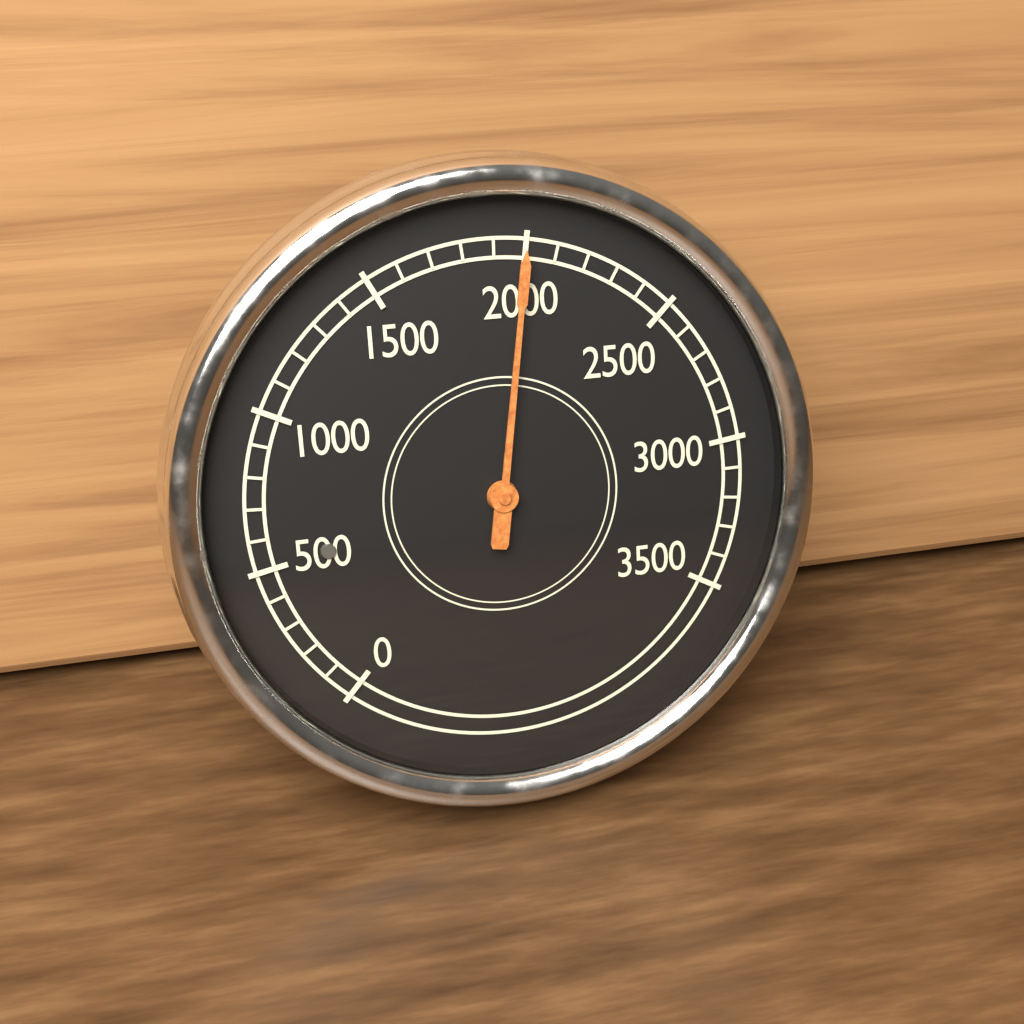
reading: 2000 (no unit)
